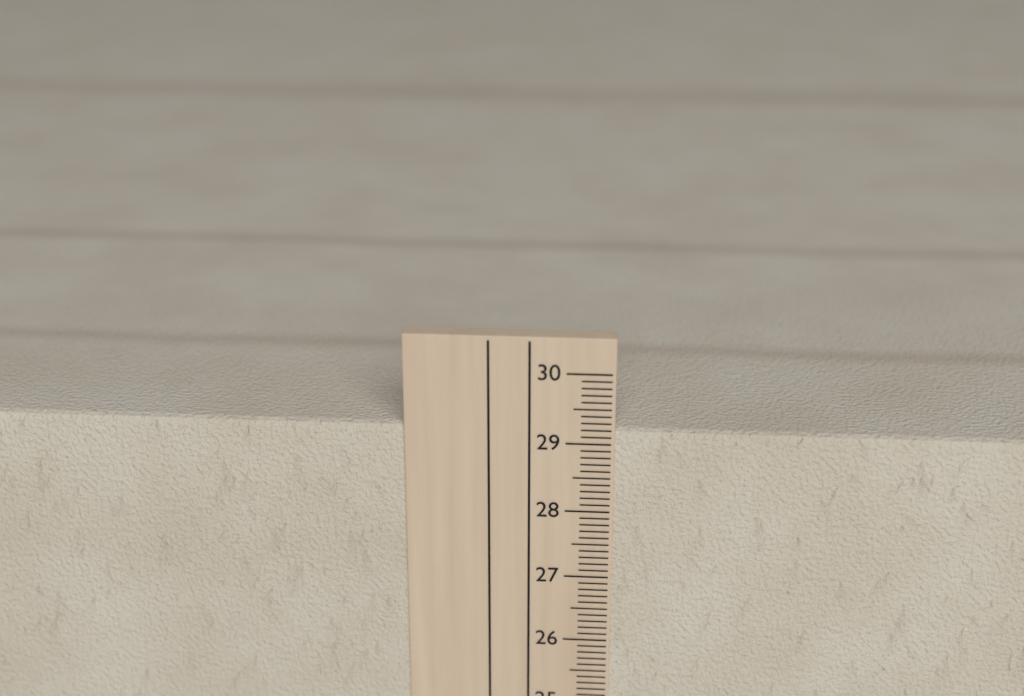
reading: 29.2 cm
